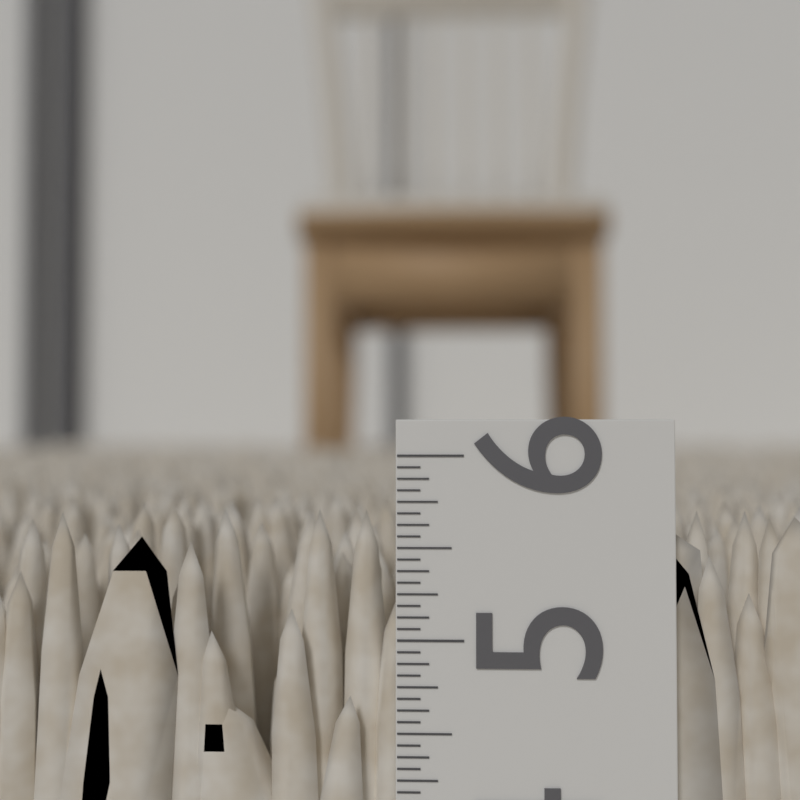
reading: 5.6875 in
